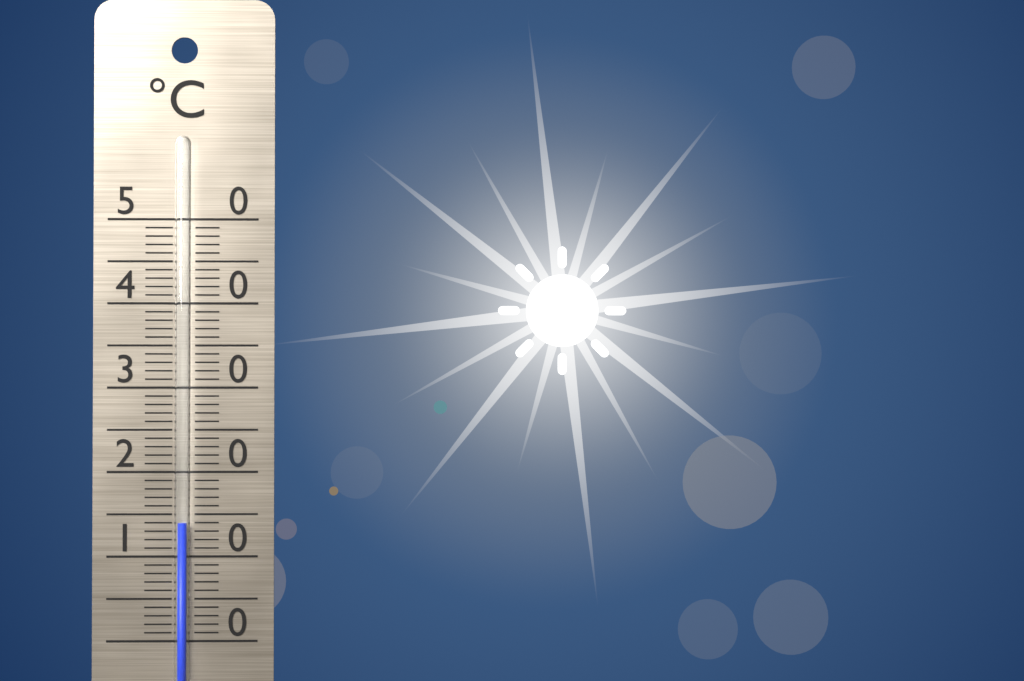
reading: 14 °C
